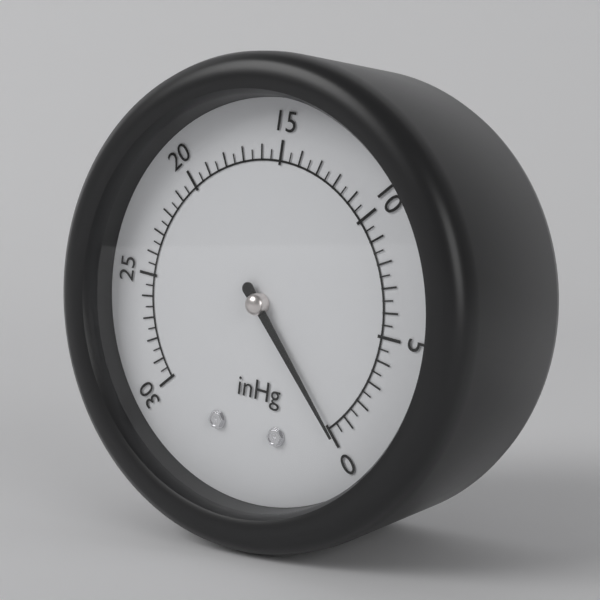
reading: 0.0 inHg
